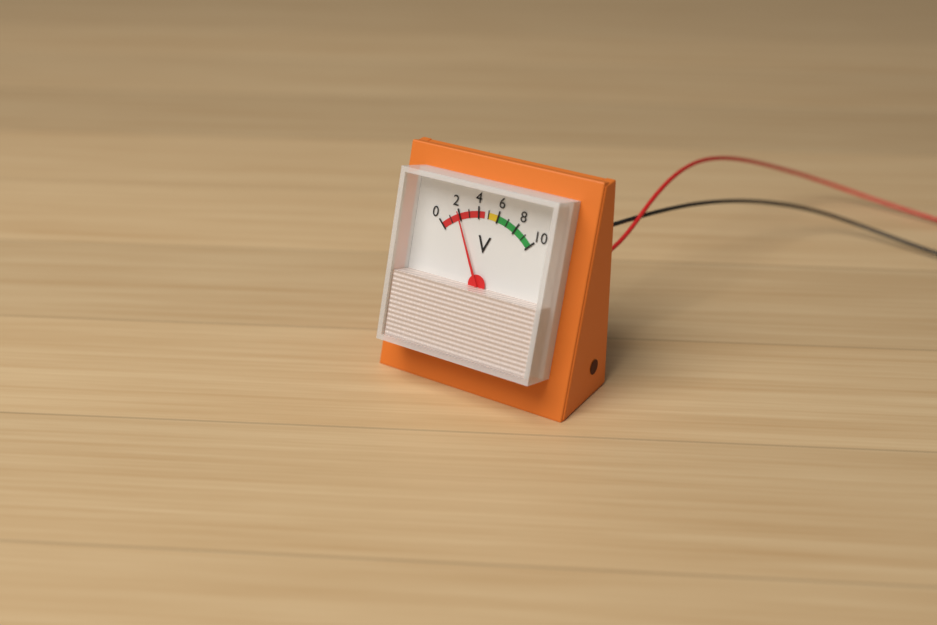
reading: 2 V
